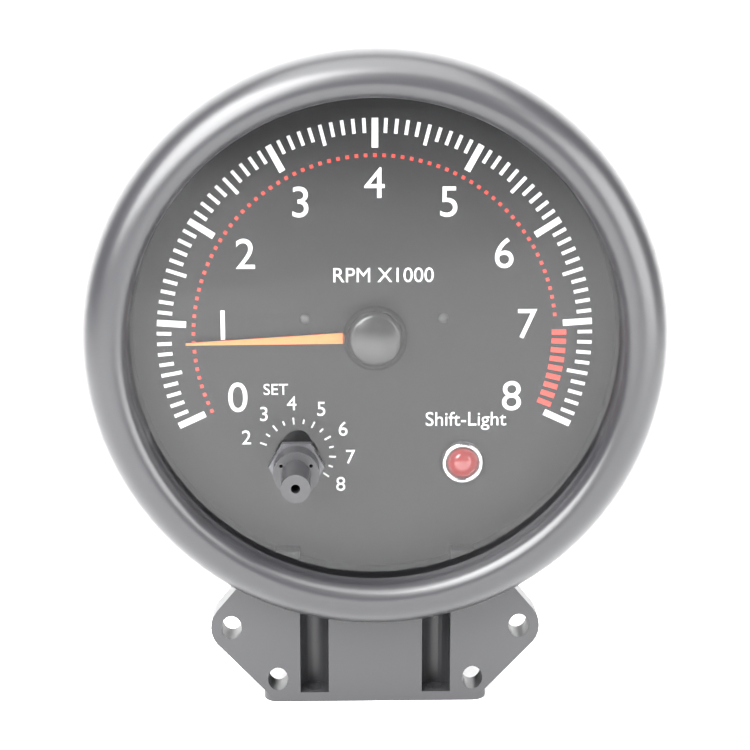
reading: 0.8 RPM x1000
